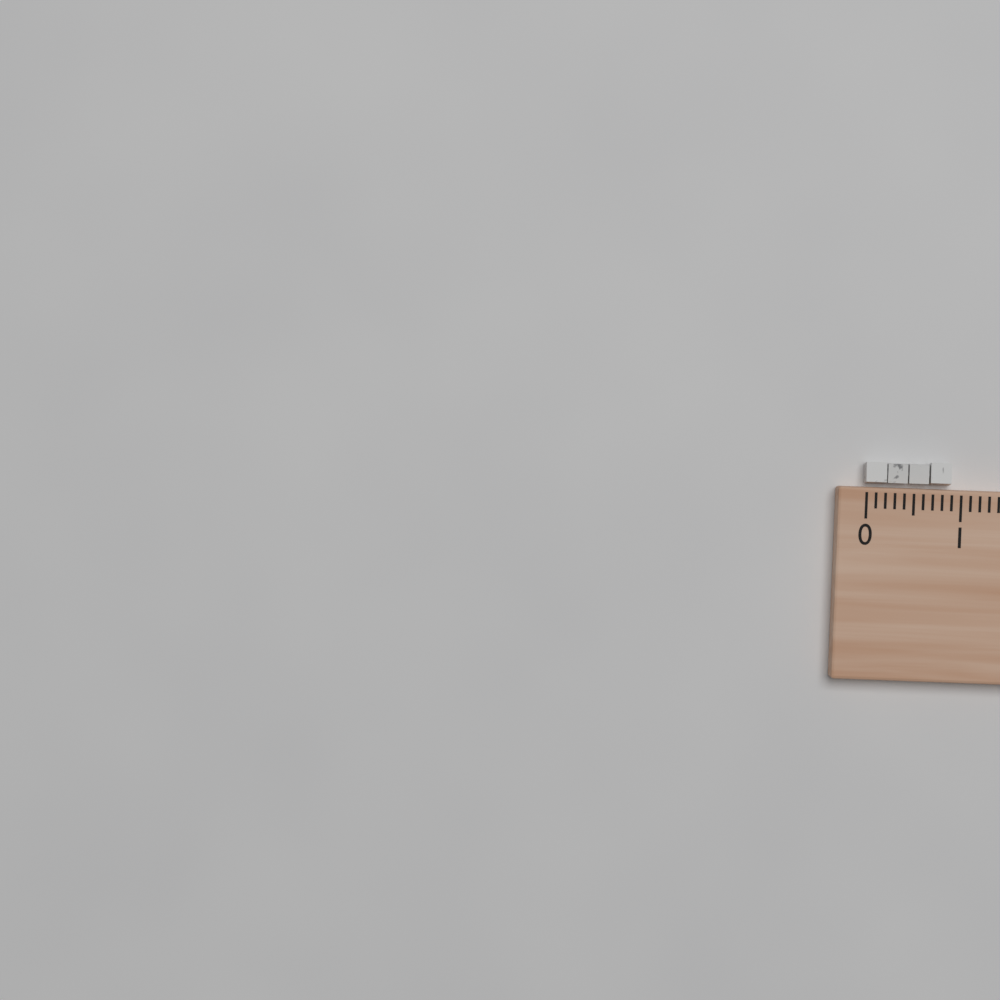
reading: 0.9 (no unit)
